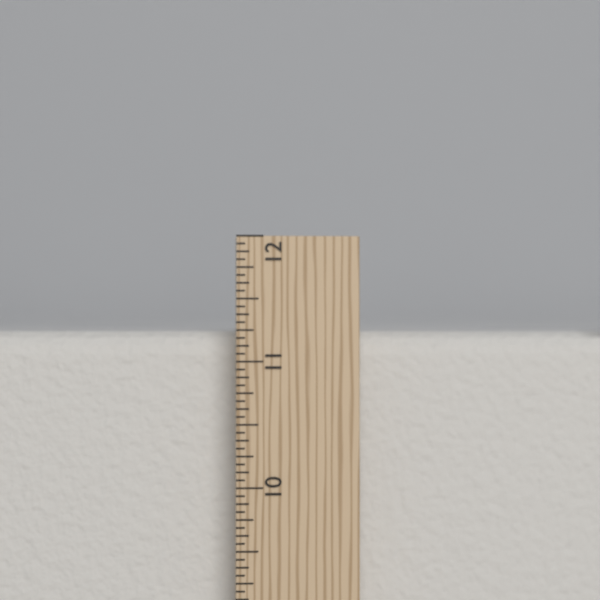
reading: 11.2500 in
